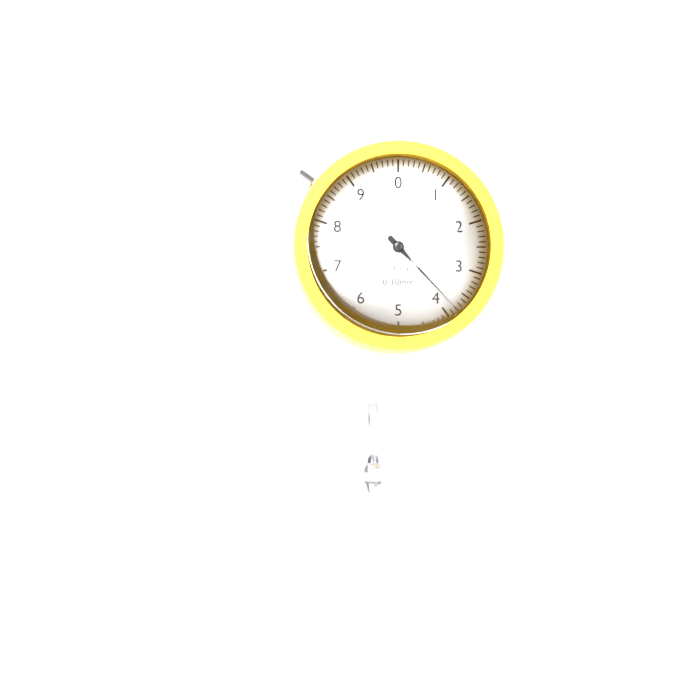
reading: 3.8 mm
